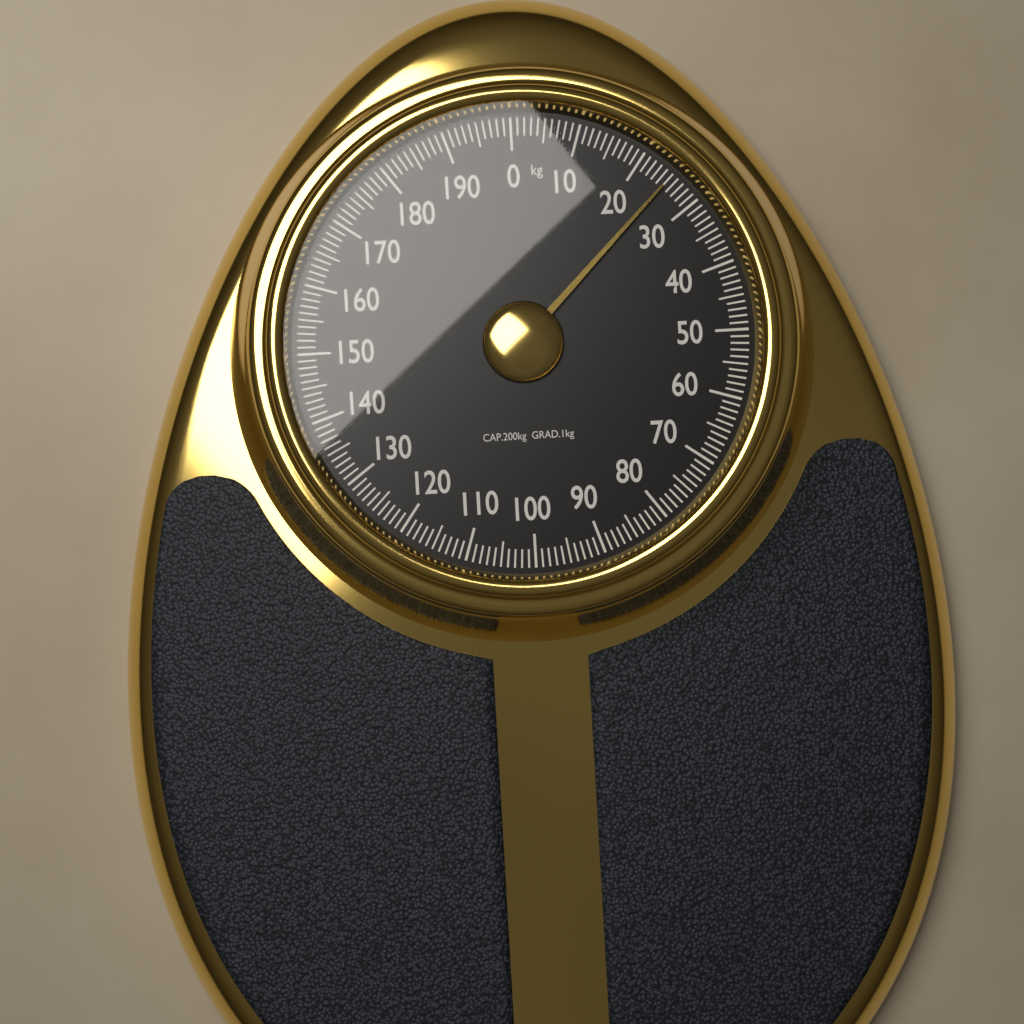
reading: 25 kg
